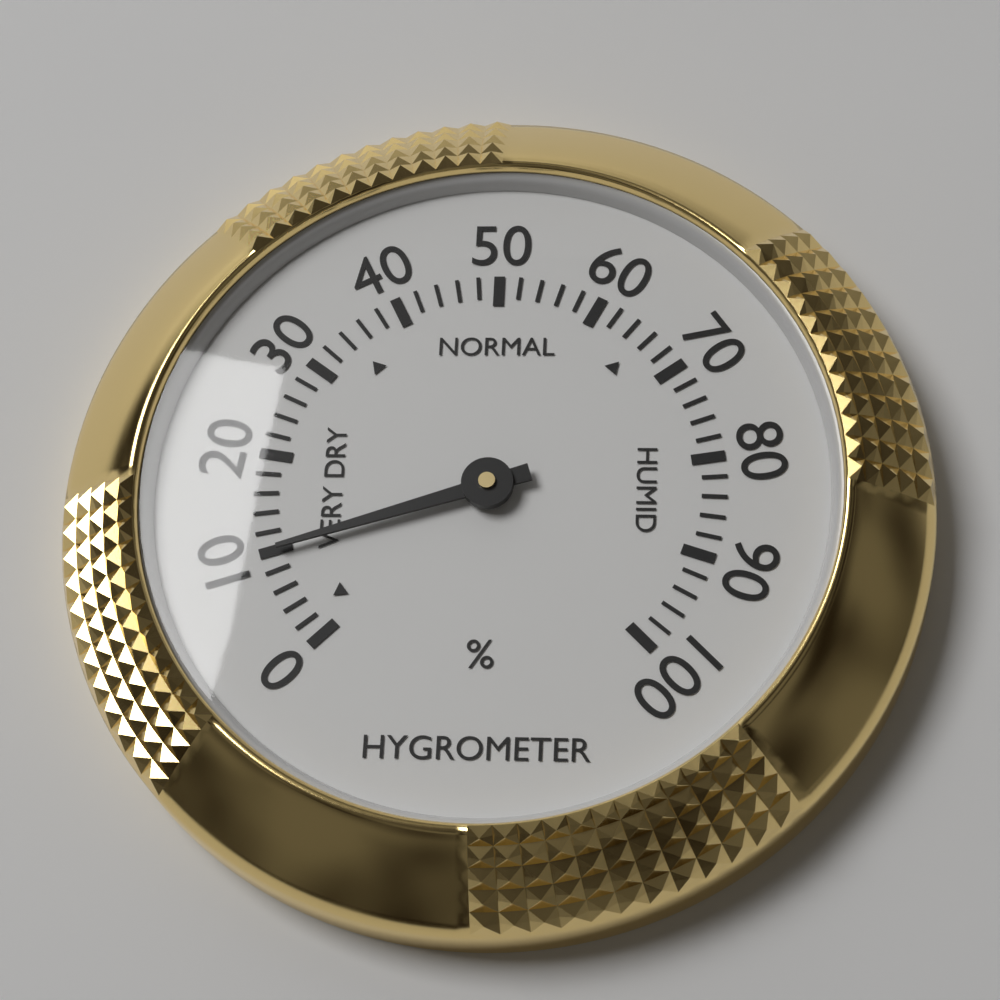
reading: 10 %
